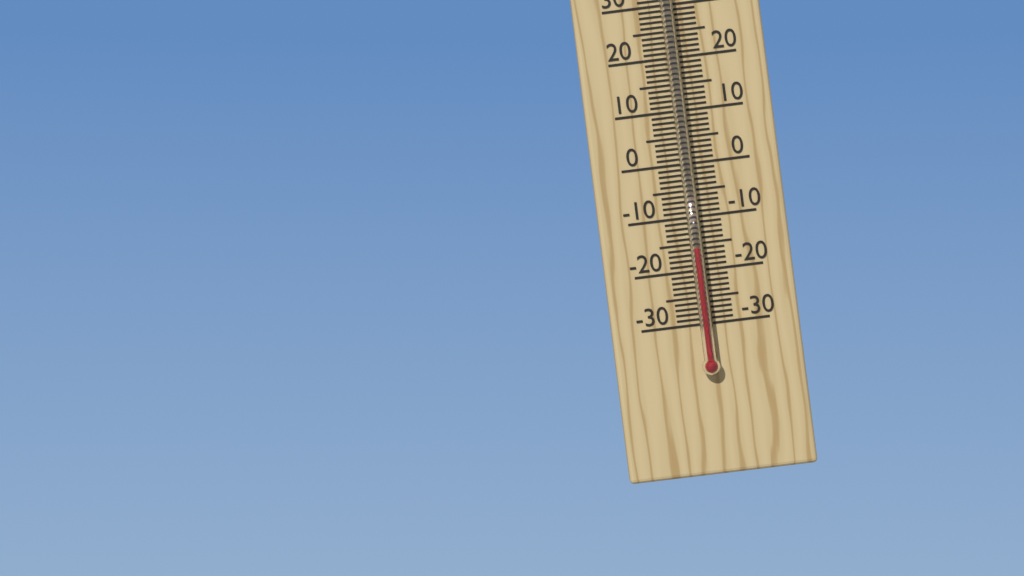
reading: -16 °C
